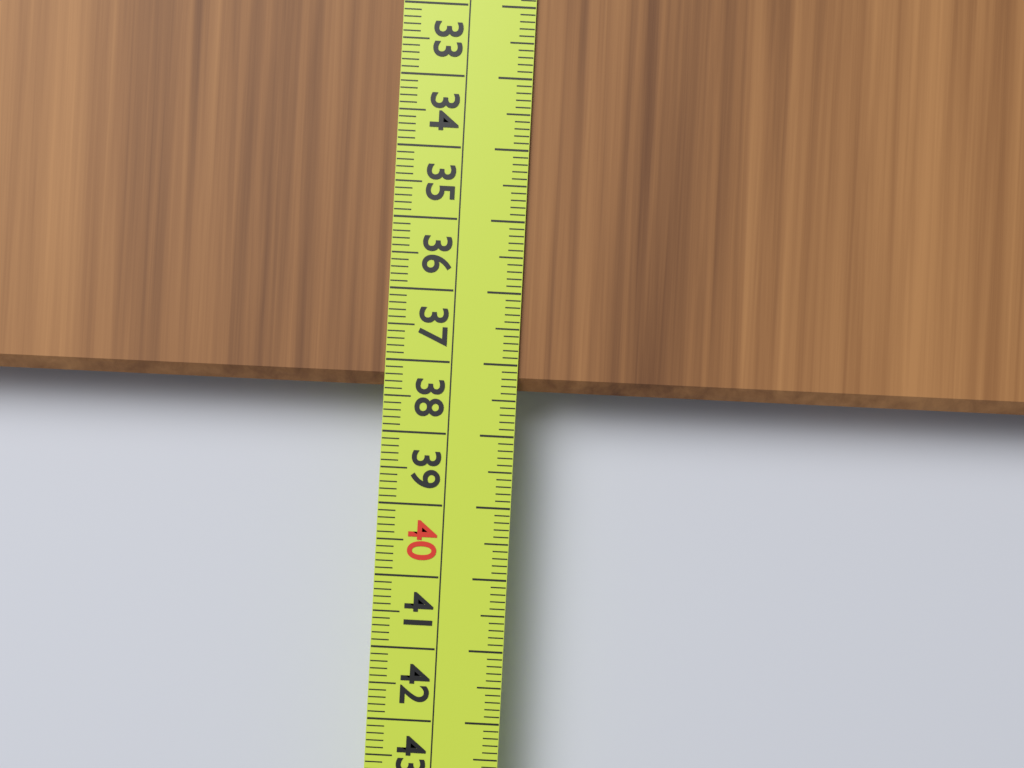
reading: 37.4 cm
